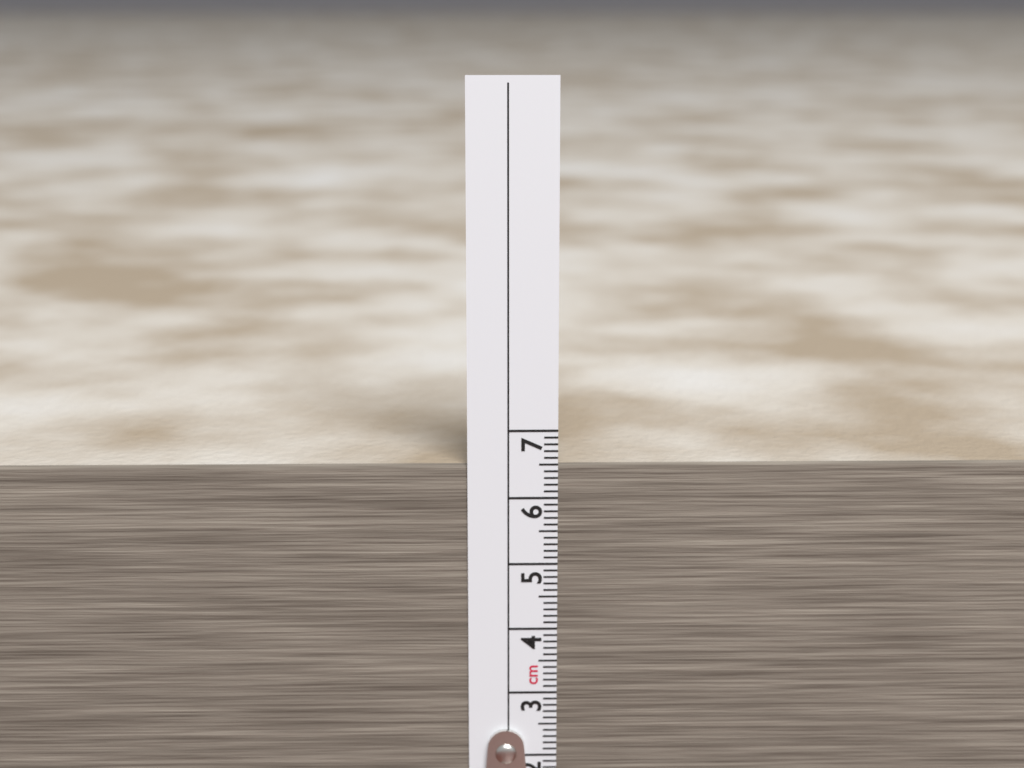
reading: 6.5 cm
